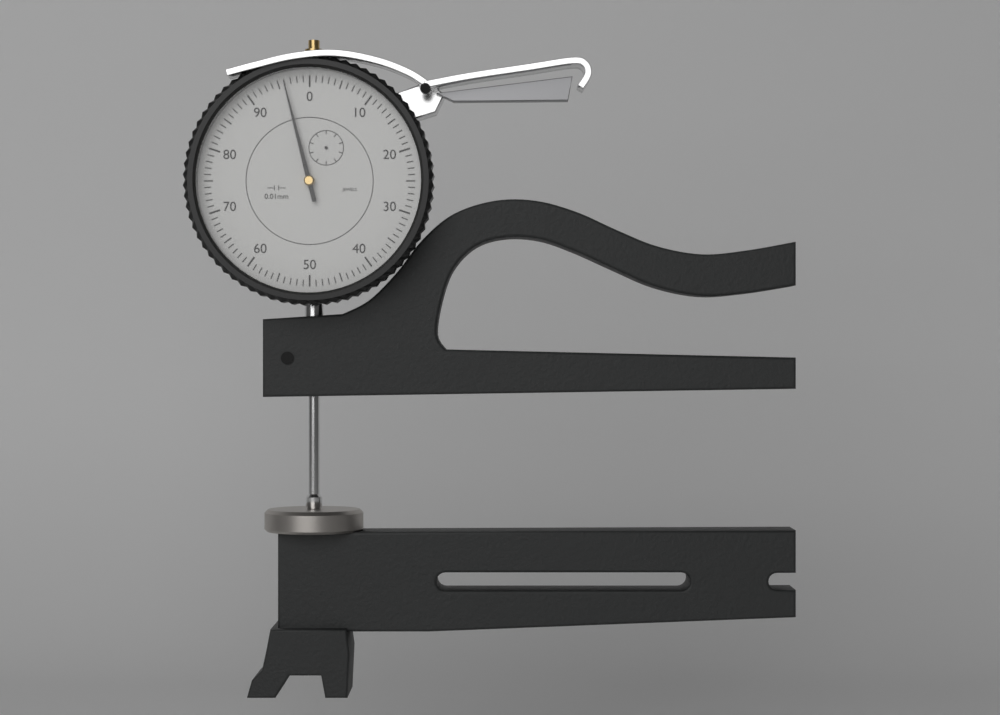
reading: 0.96 mm
